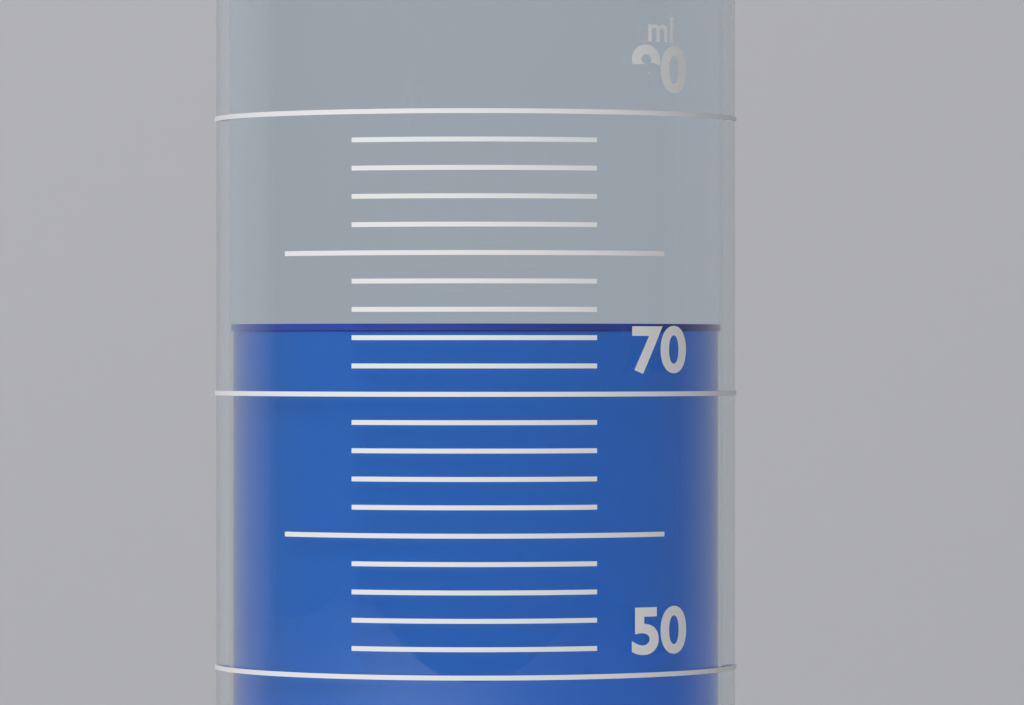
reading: 75 ml
